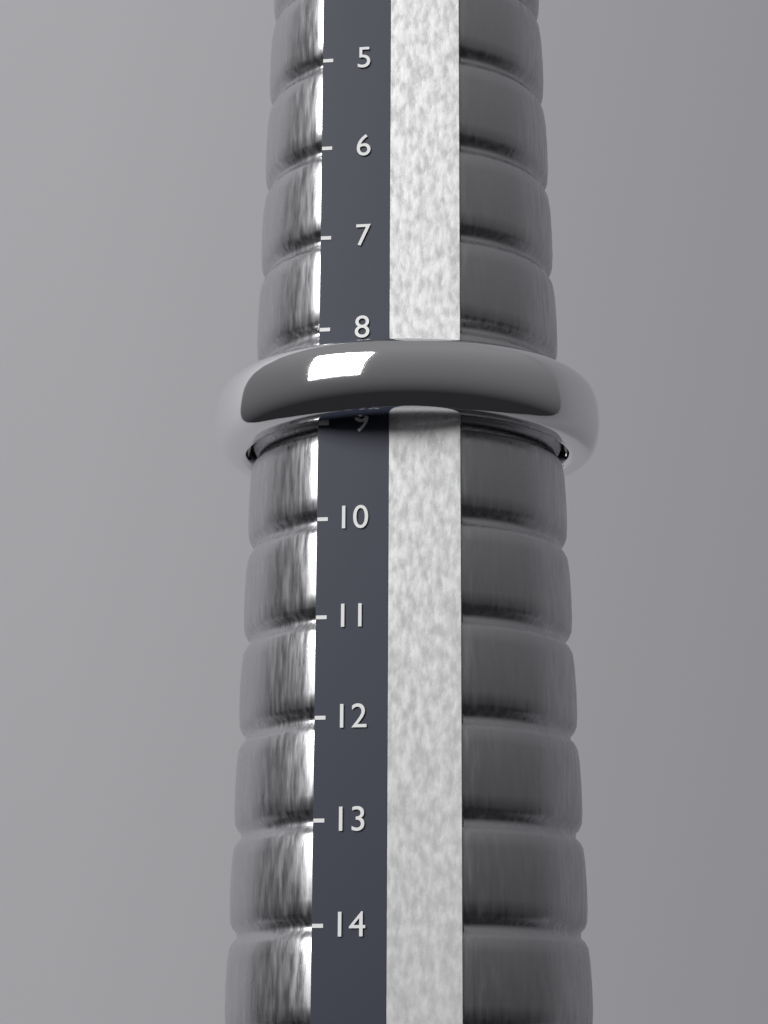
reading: 9 (no unit)
